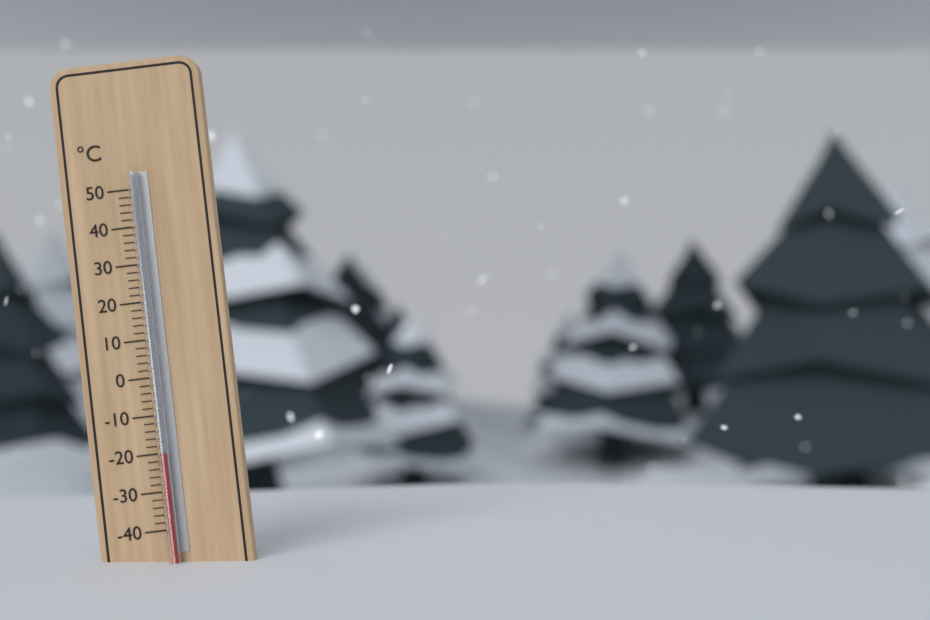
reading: -20 °C
